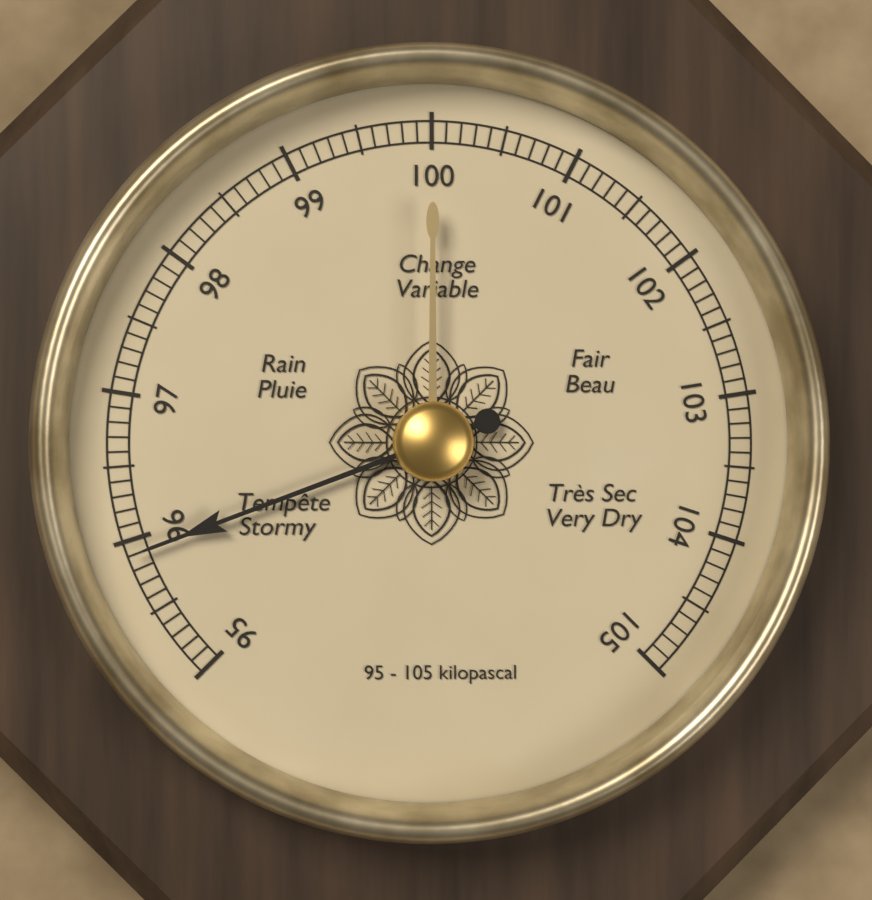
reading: 95.9 kPa
